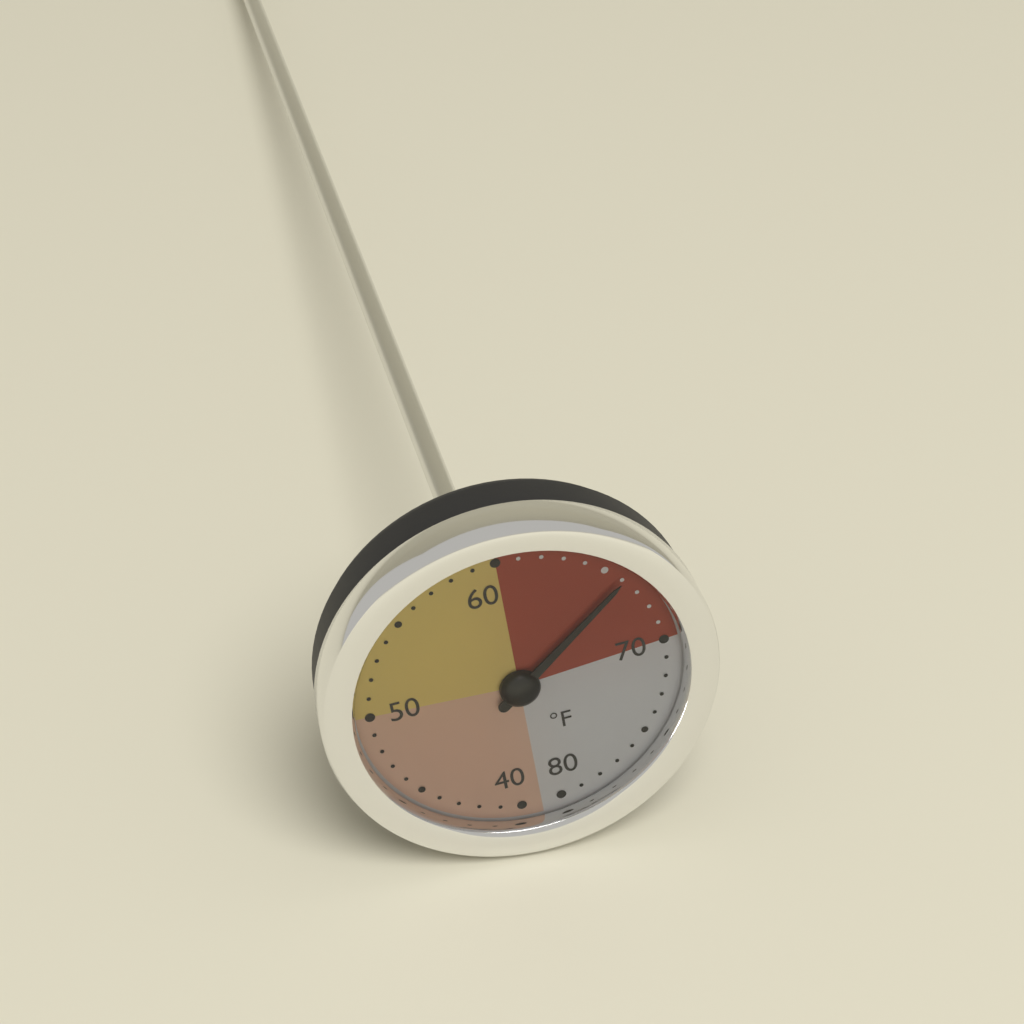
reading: 66 °F
